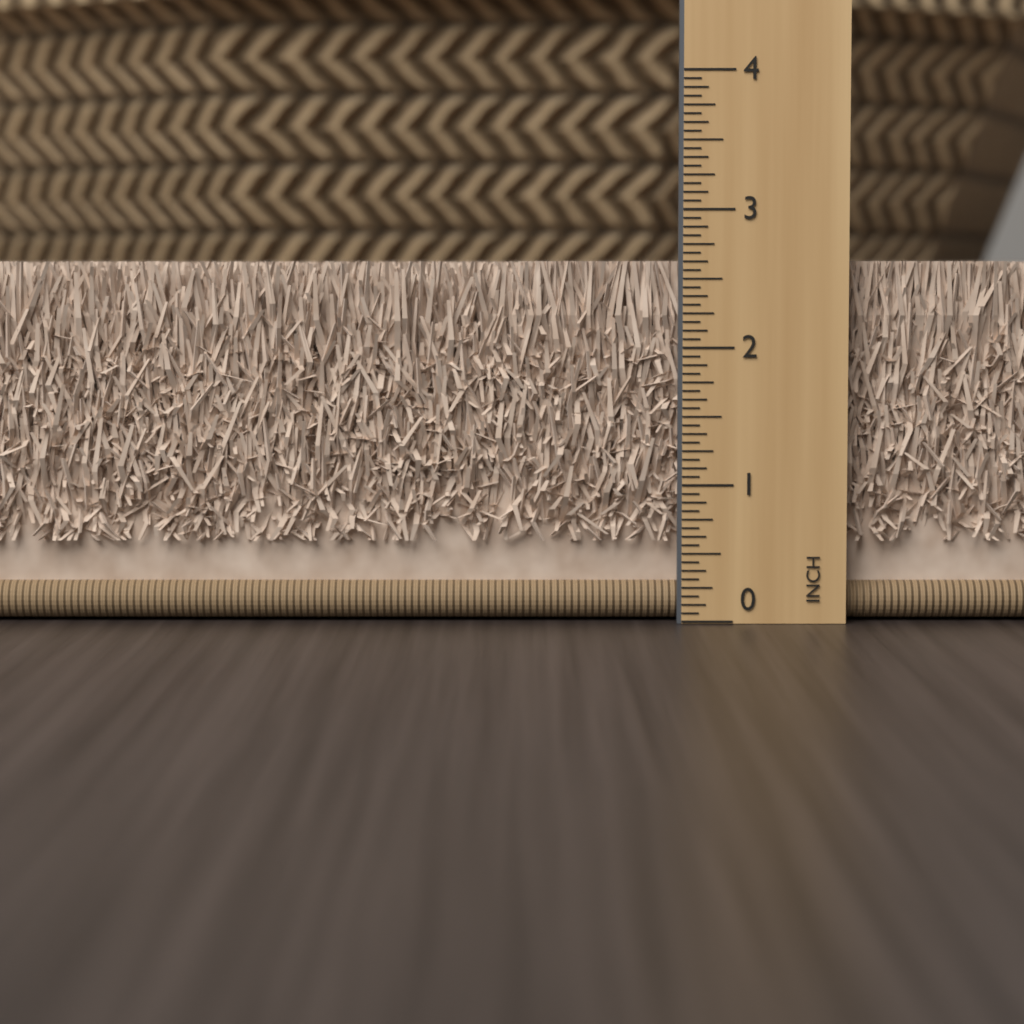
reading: 2.6250 in
